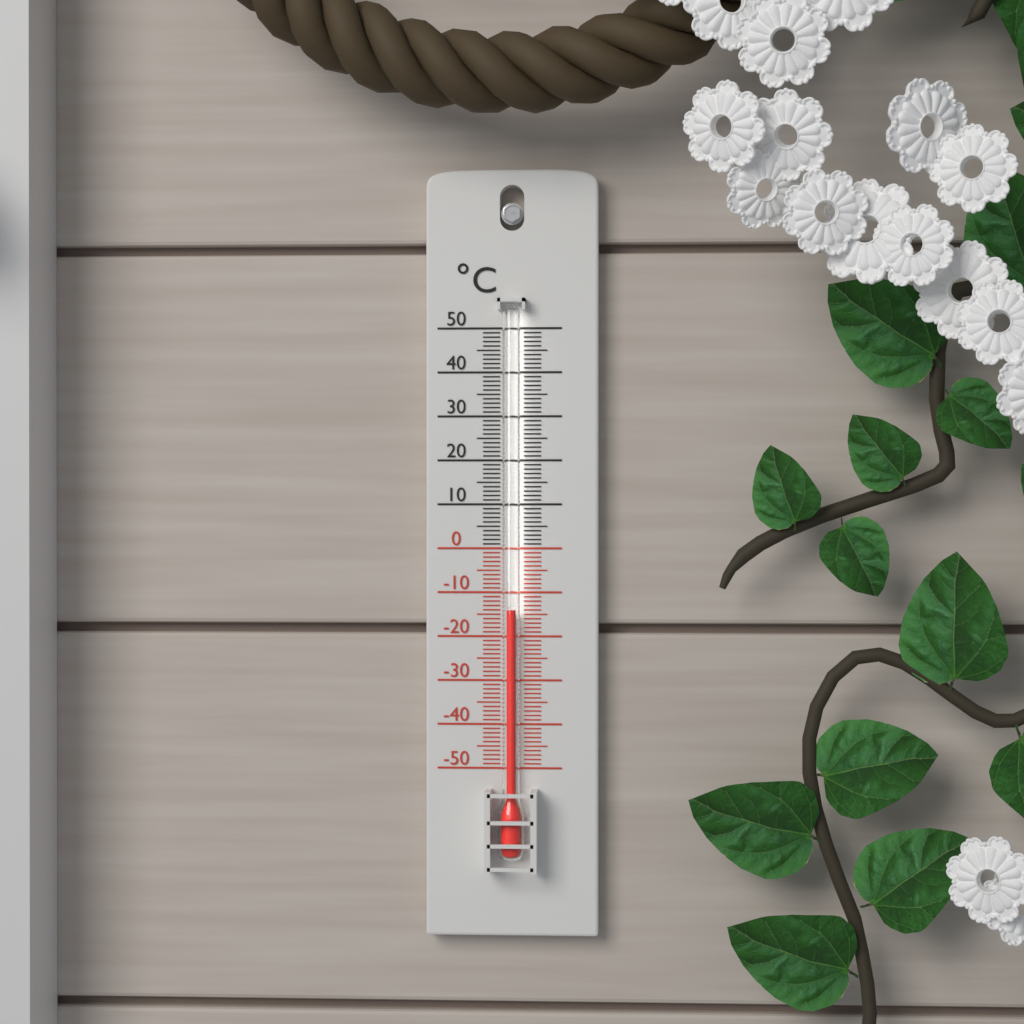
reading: -14 °C
